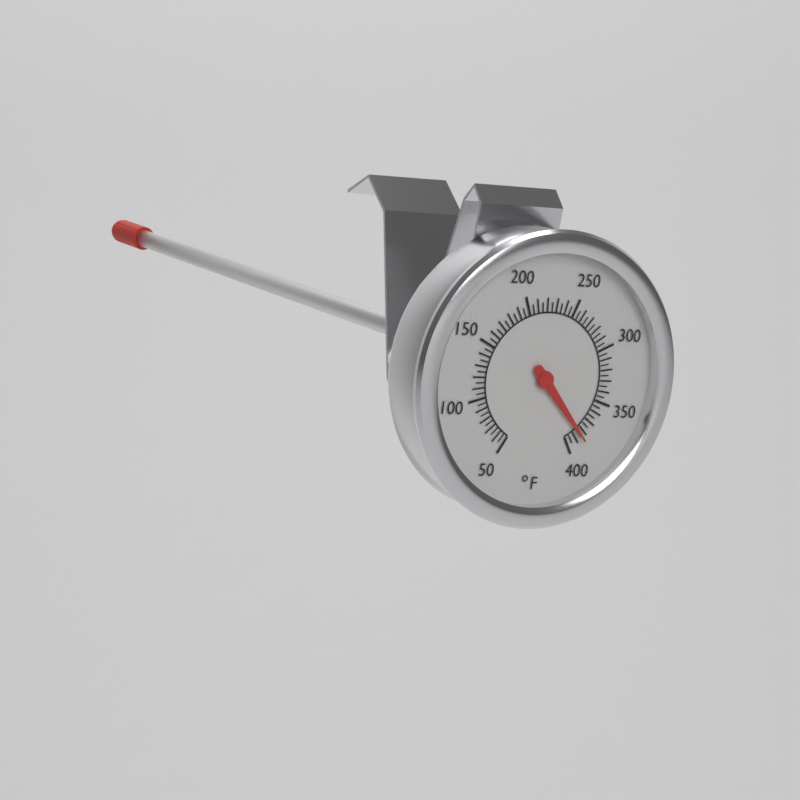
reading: 385 °F
